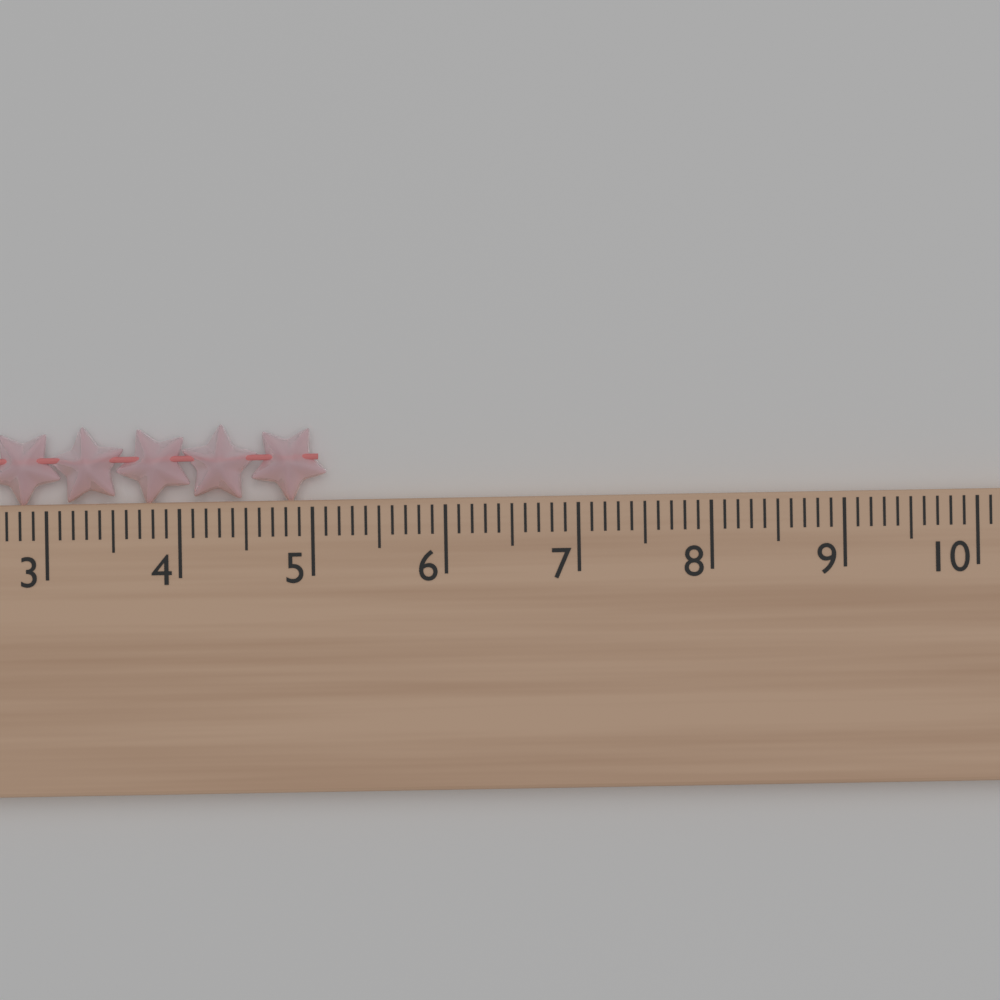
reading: 5.1 cm
